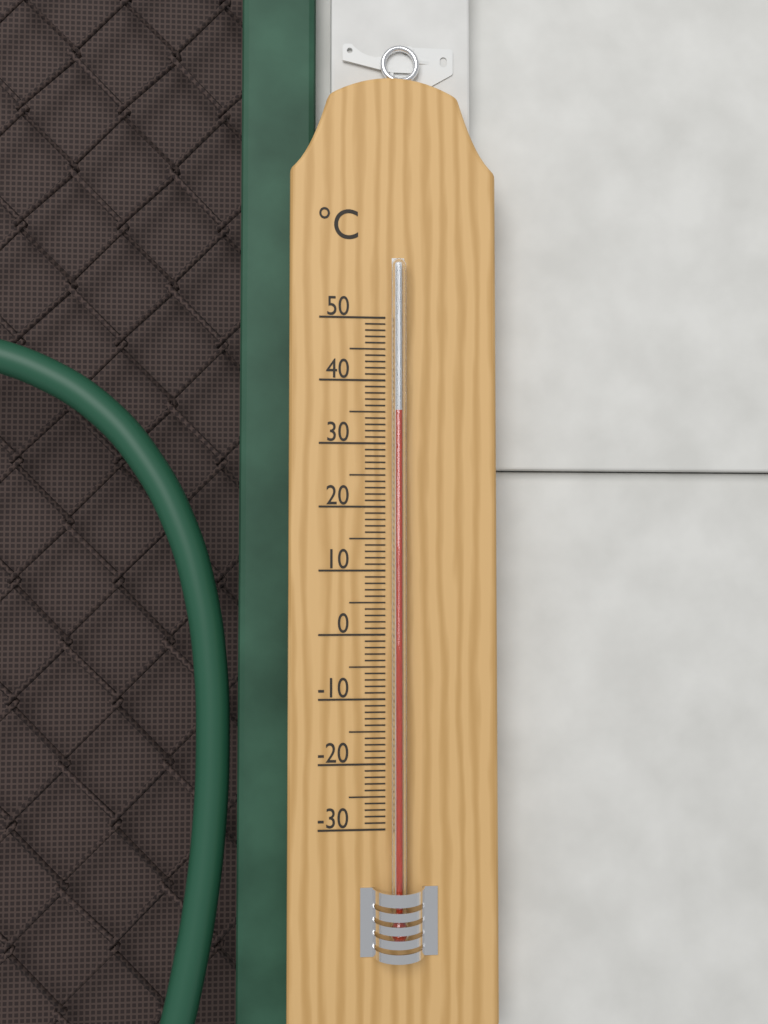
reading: 35 °C
